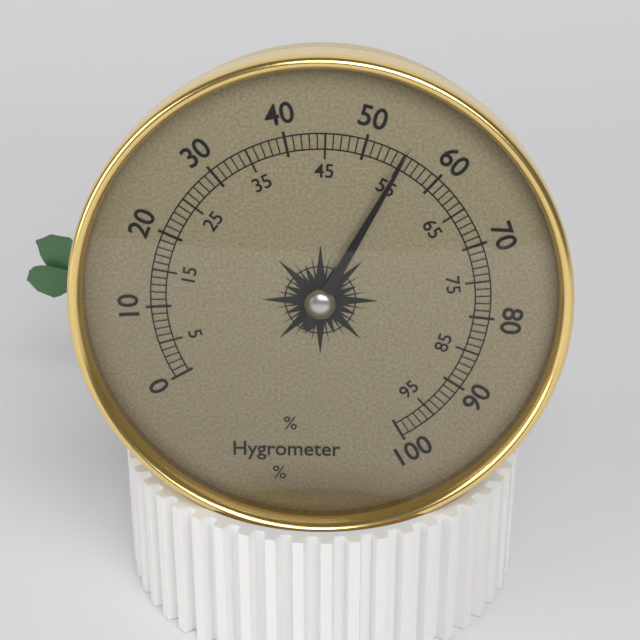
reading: 55 %
